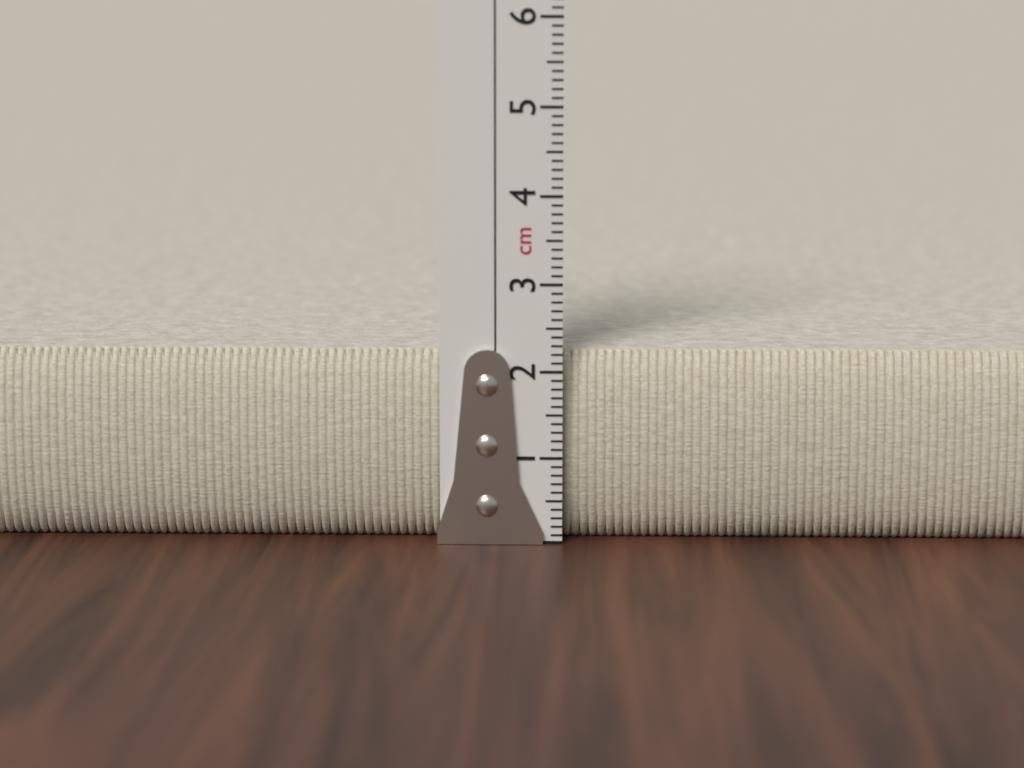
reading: 2.2 cm
